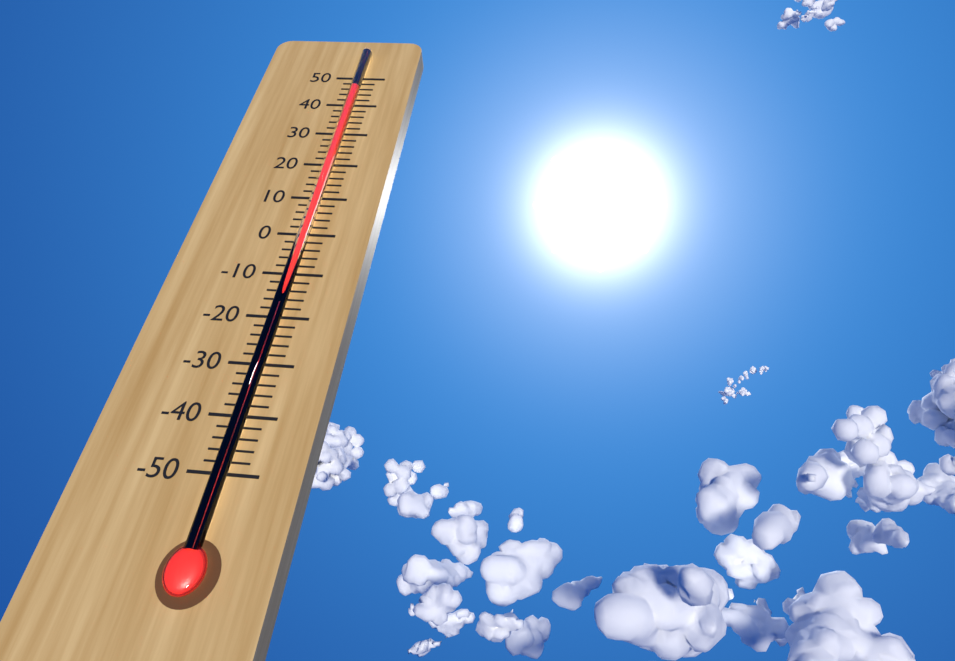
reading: 45 (no unit)
